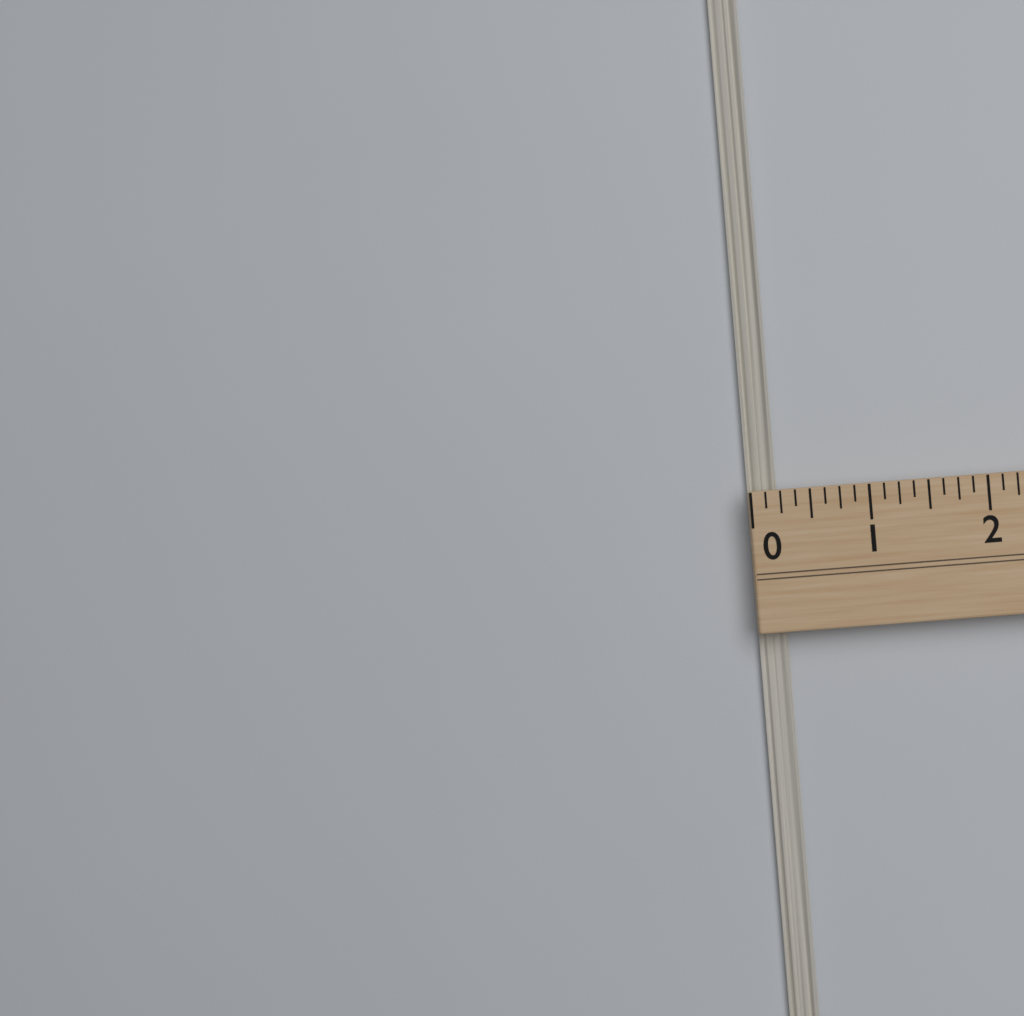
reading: 0.250 (no unit)
